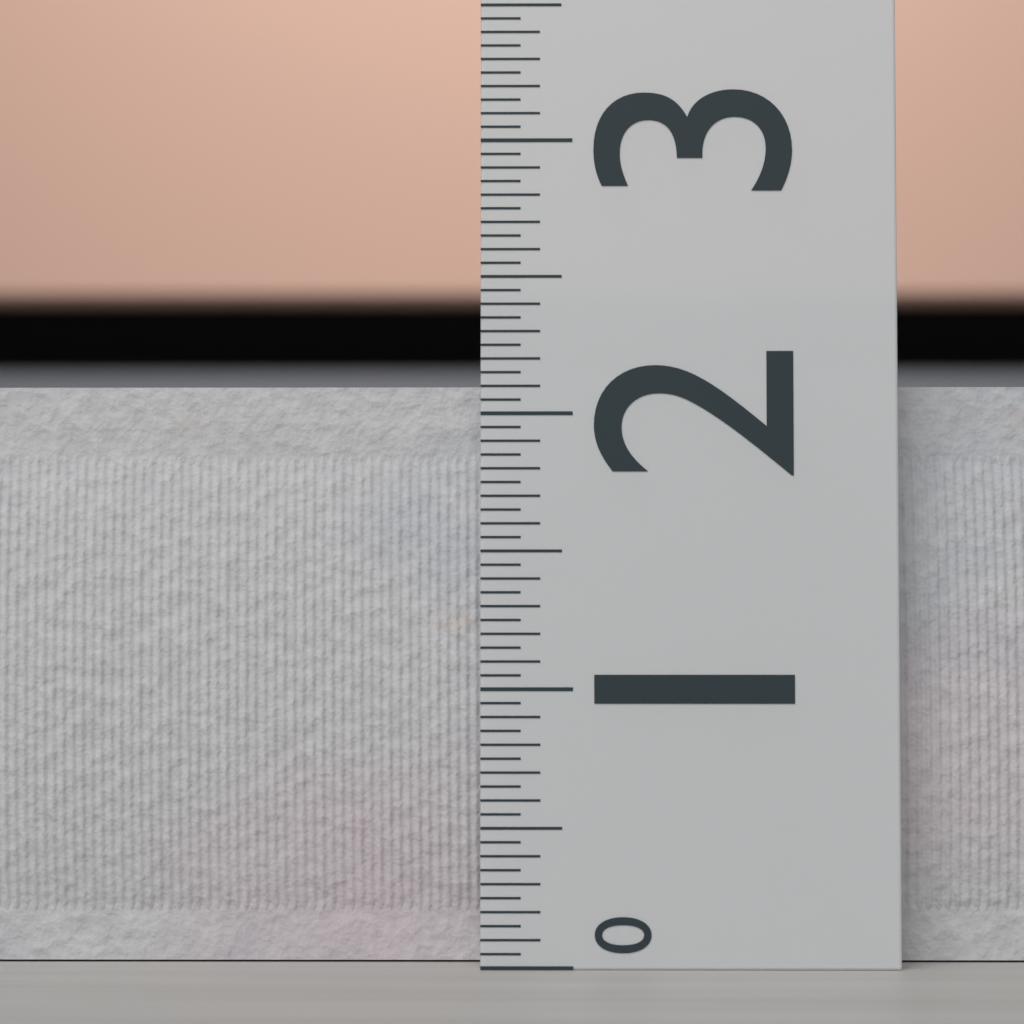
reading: 2.15 (no unit)
